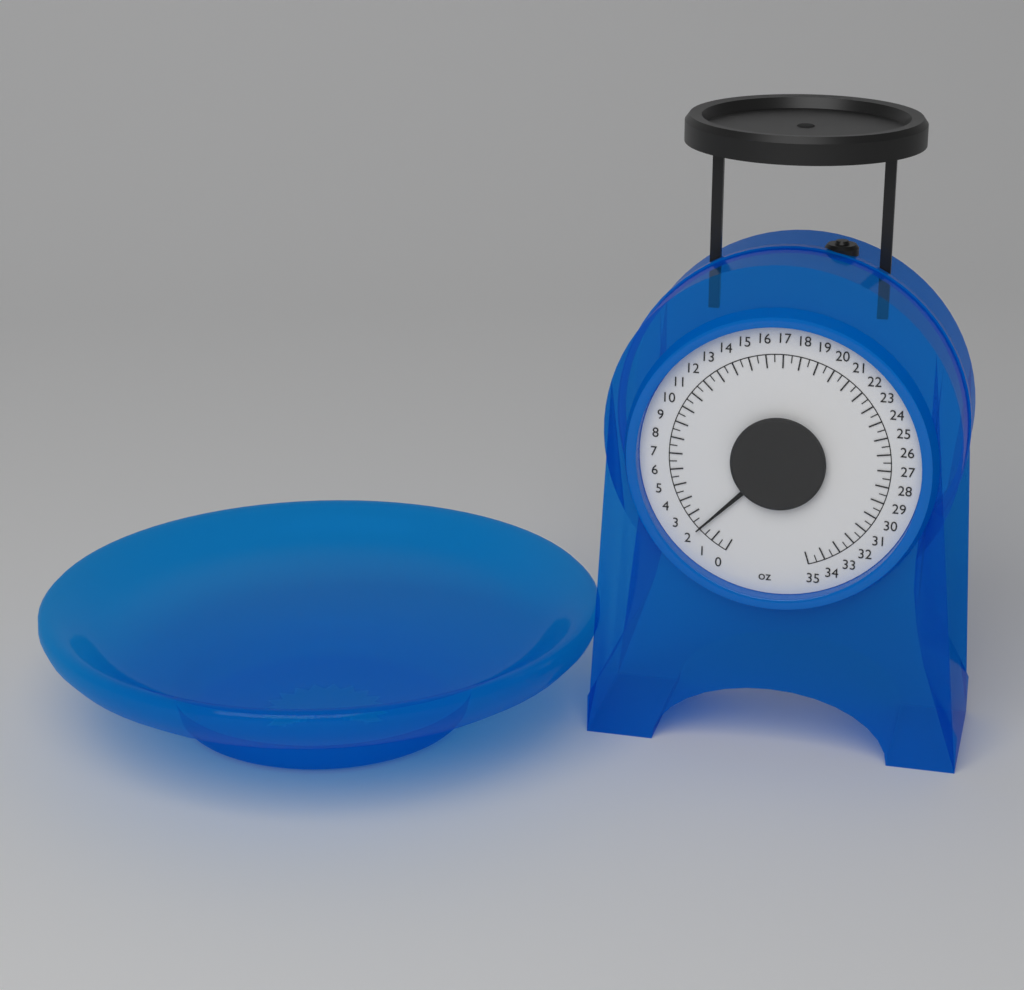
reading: 2.0 oz
